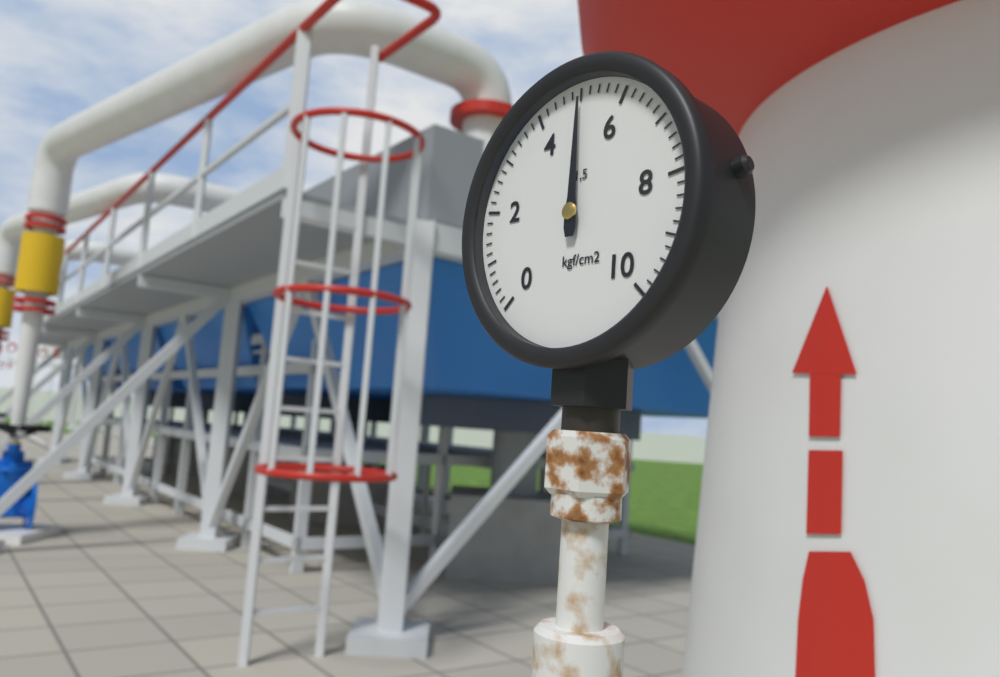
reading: 5.0 kgf/cm²
